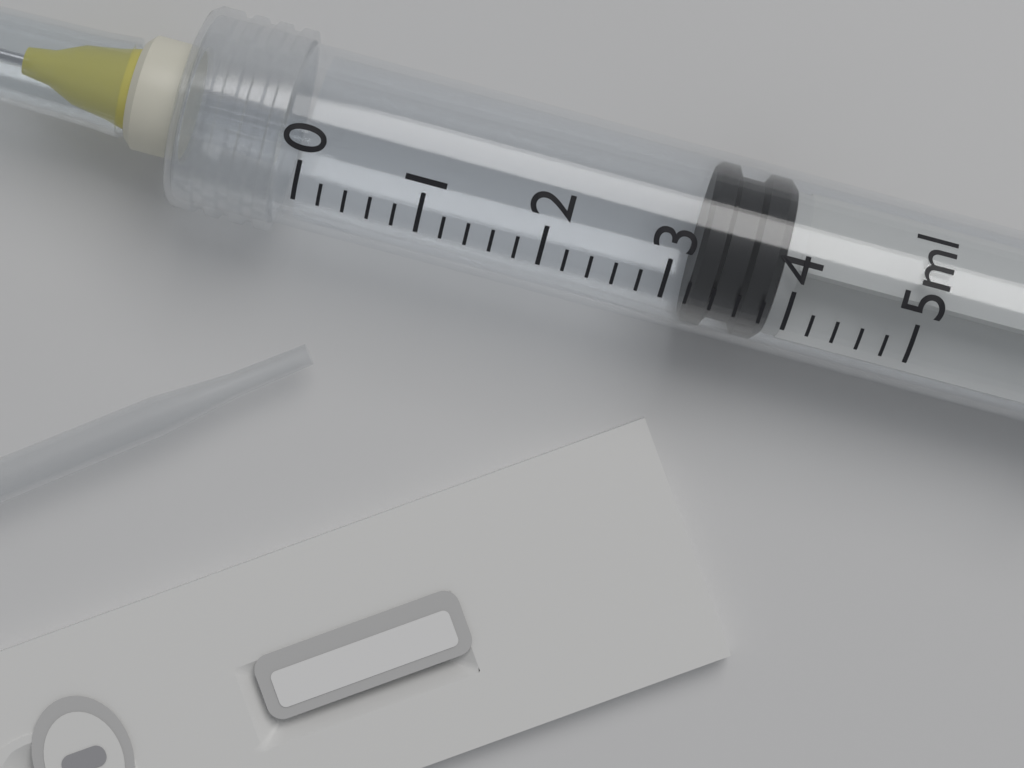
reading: 3.2 ml
